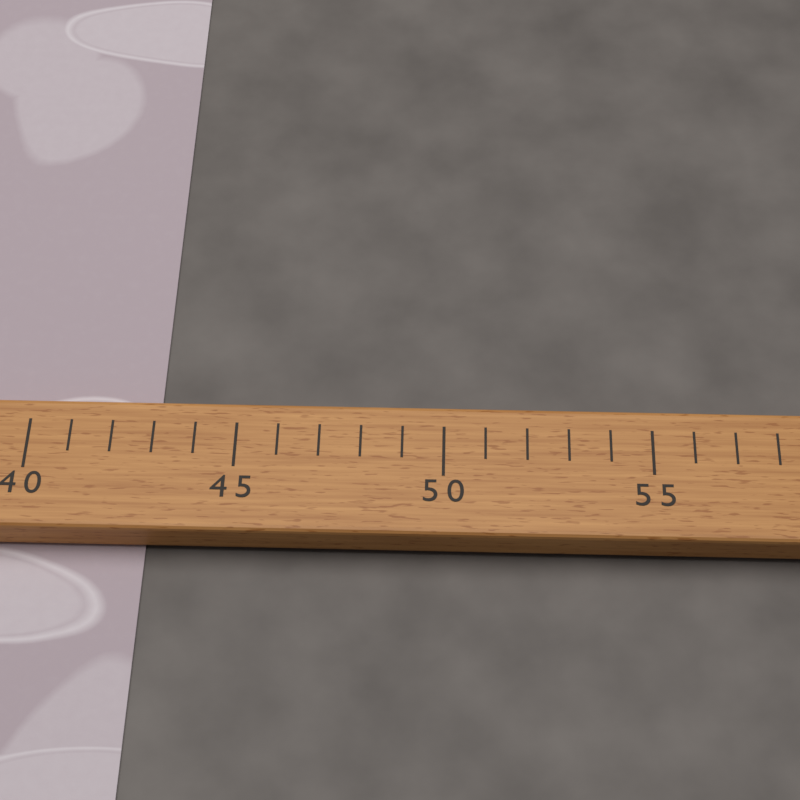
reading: 43 (no unit)
